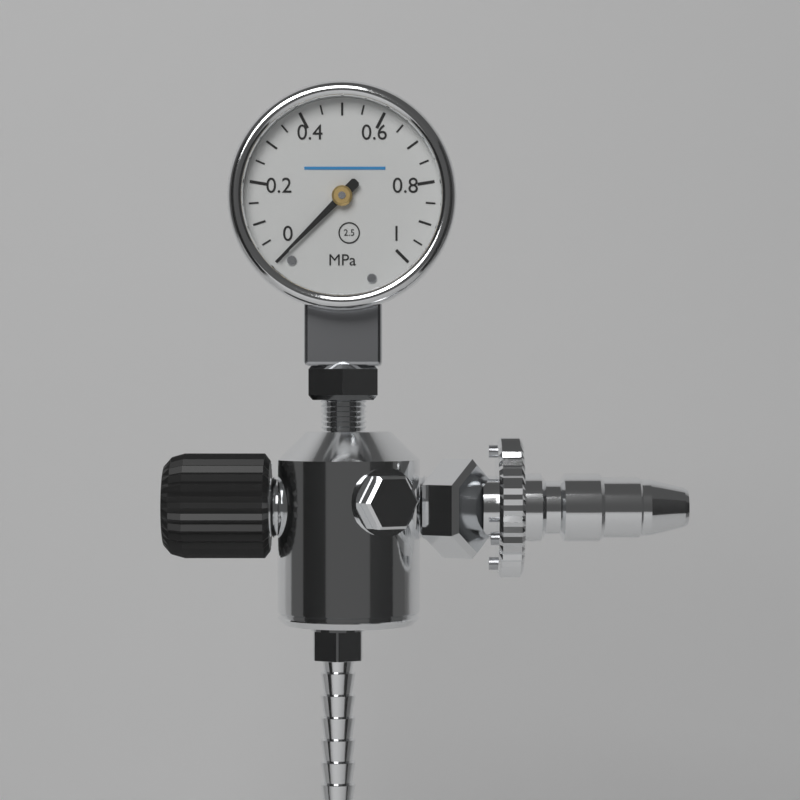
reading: 0.00 MPa
